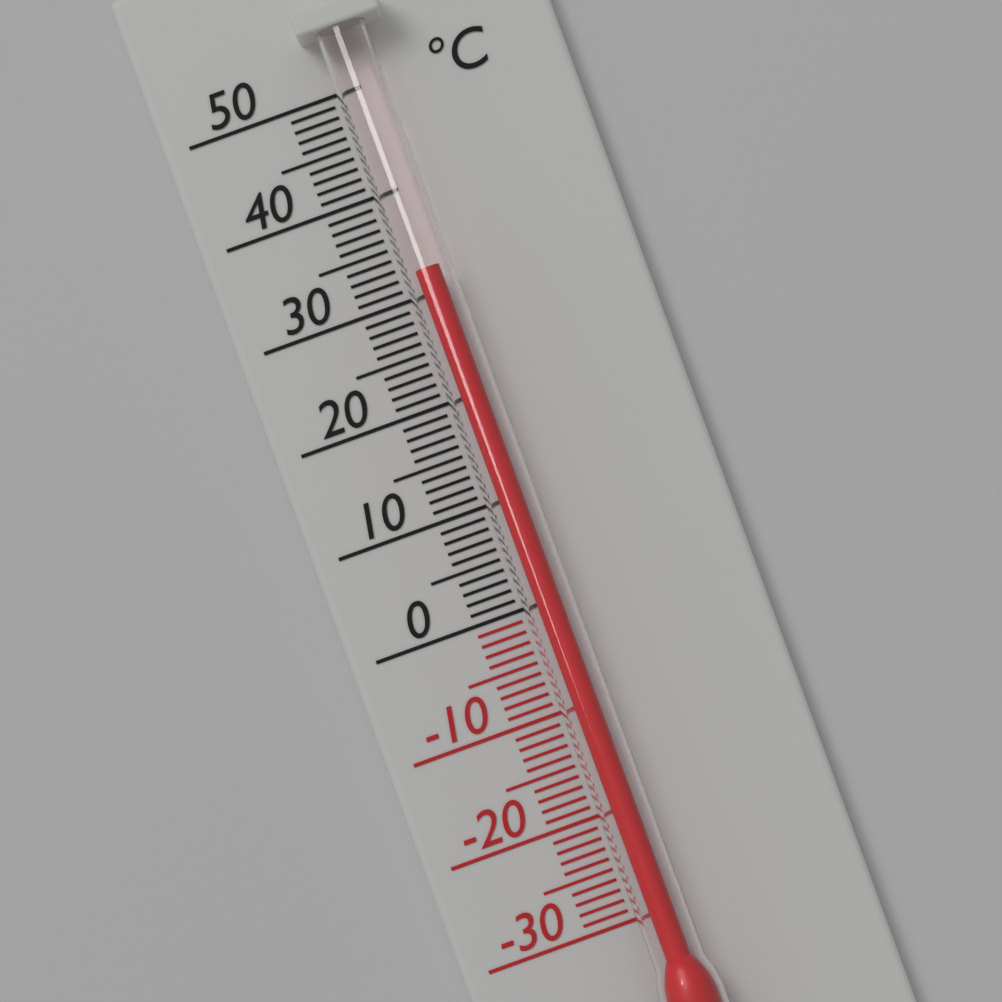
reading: 32 °C
